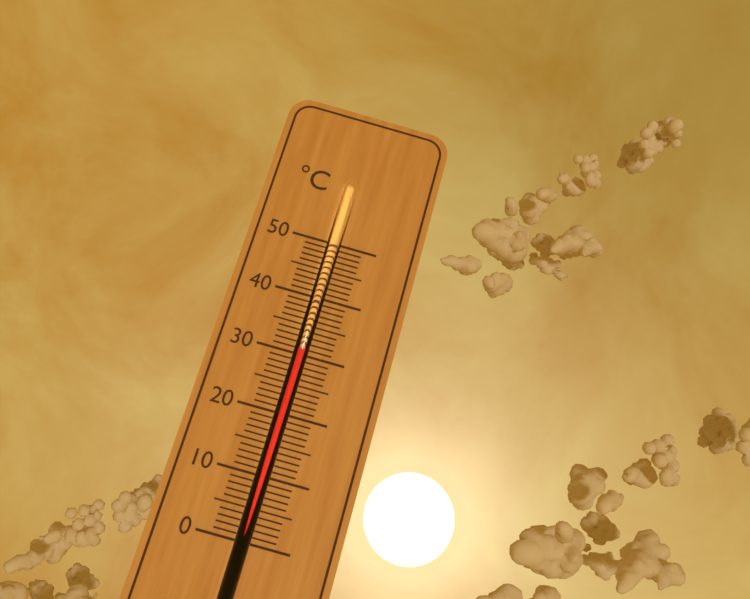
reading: 31 °C
